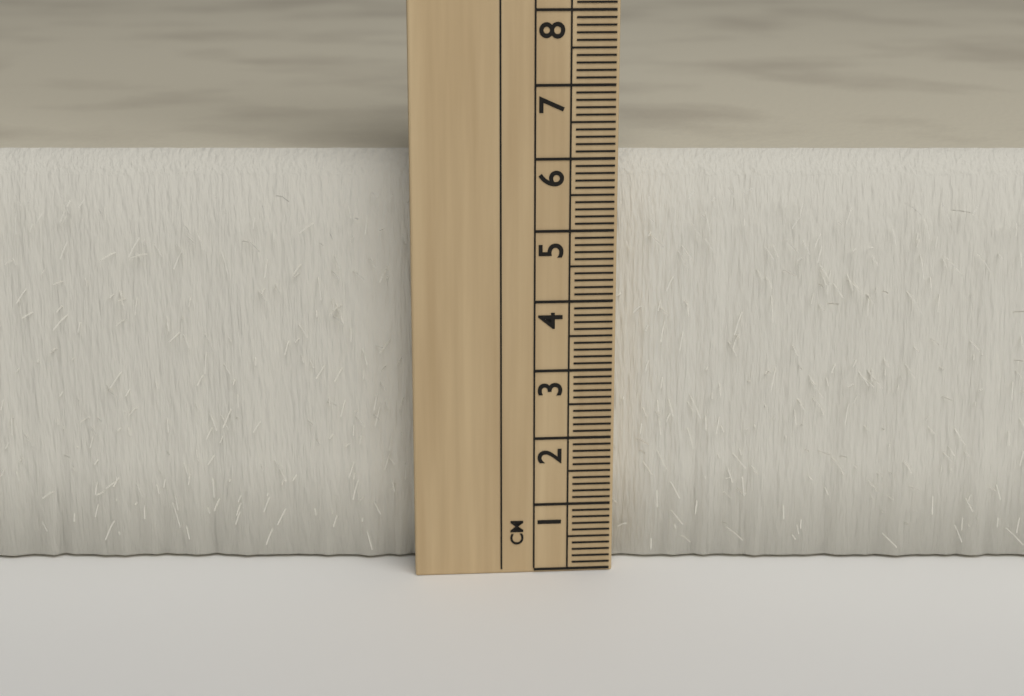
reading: 6.0 cm
